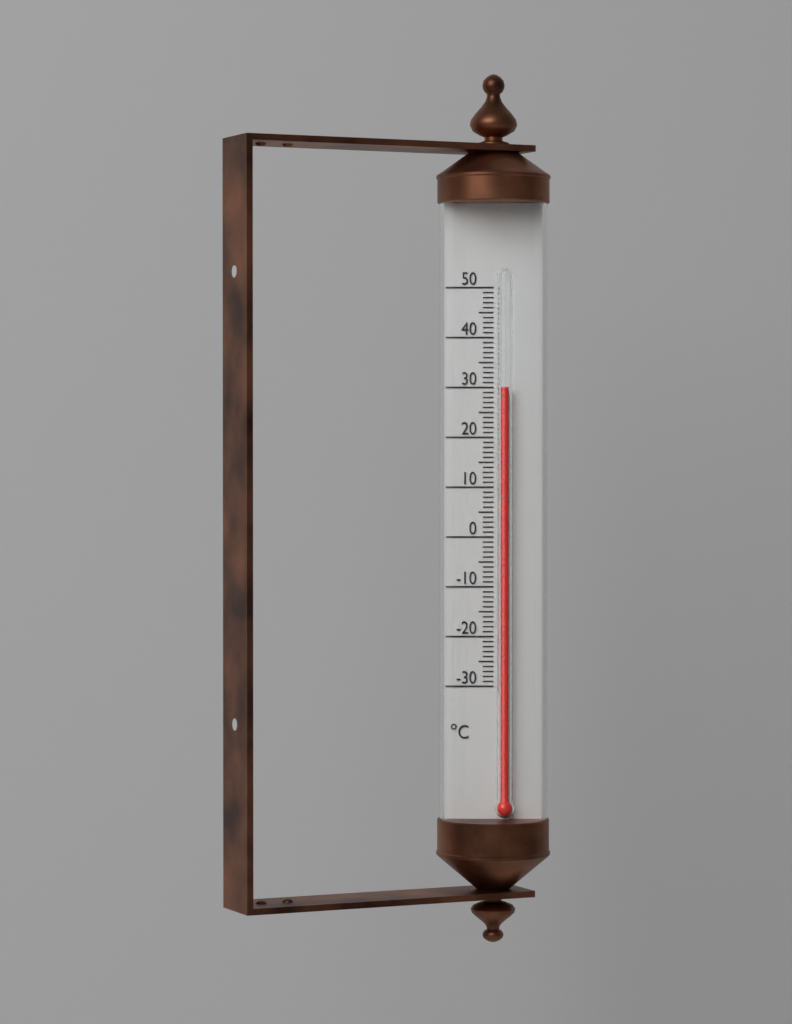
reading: 30 °C
